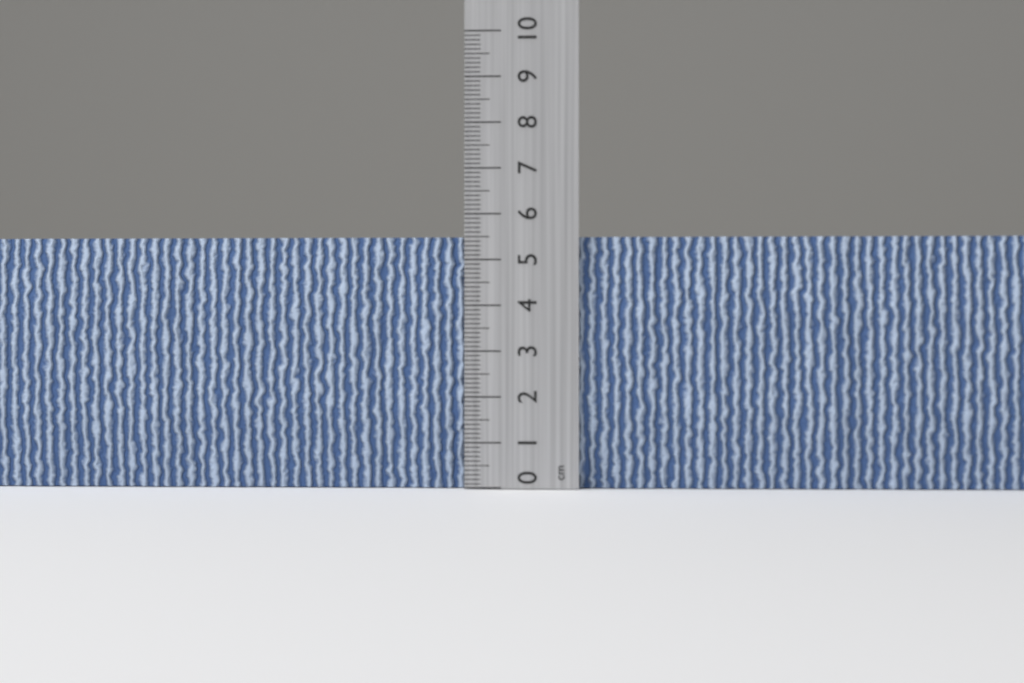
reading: 5.5 cm
